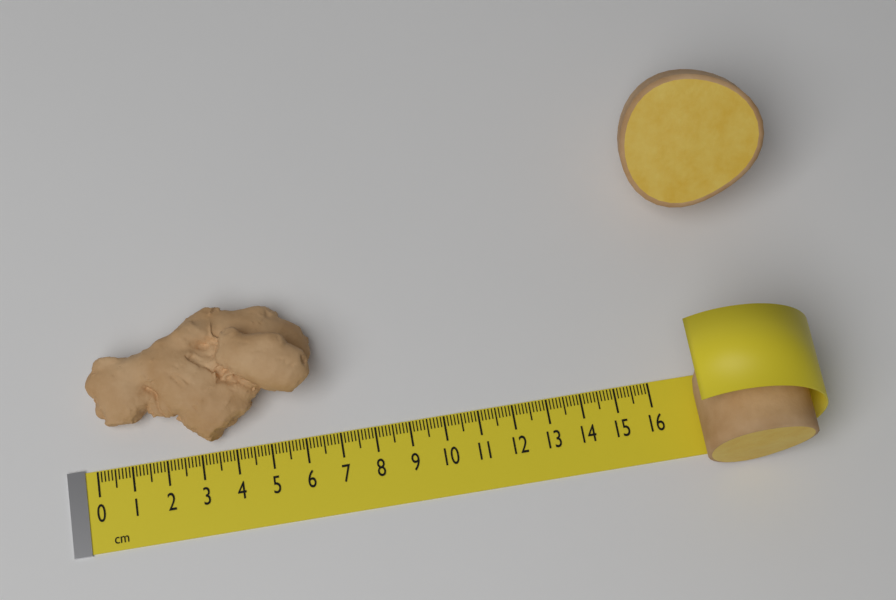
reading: 6.5 cm
